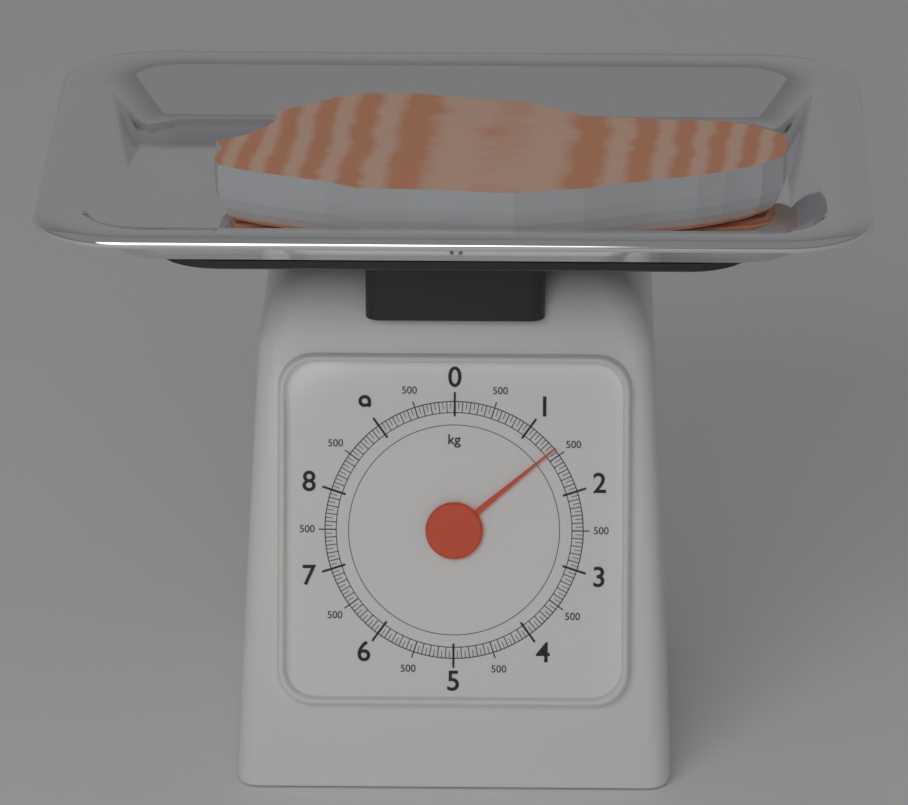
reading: 1.40 kg
